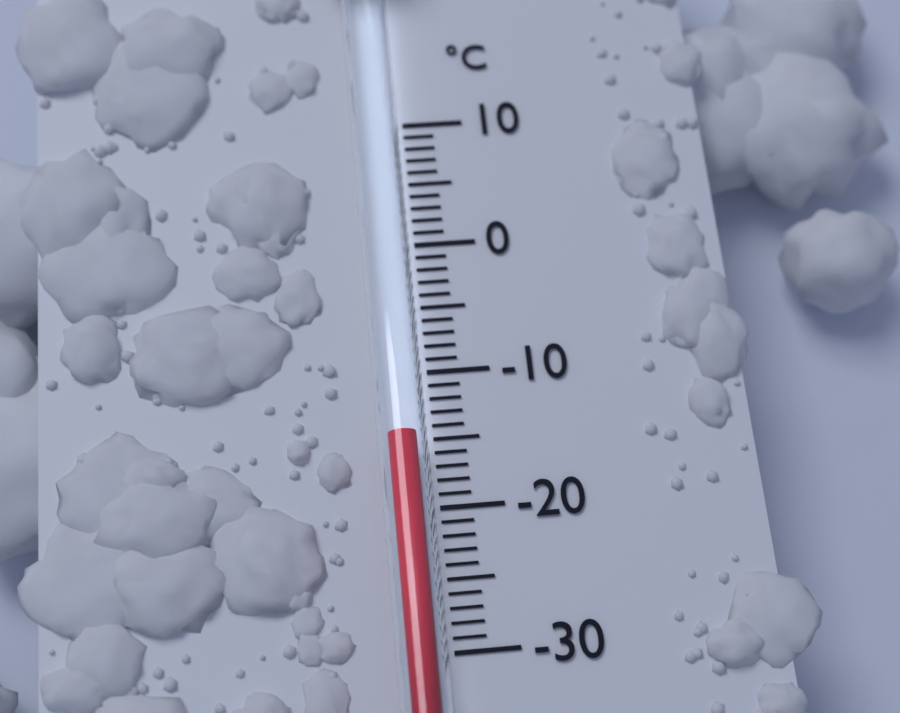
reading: -15 °C
